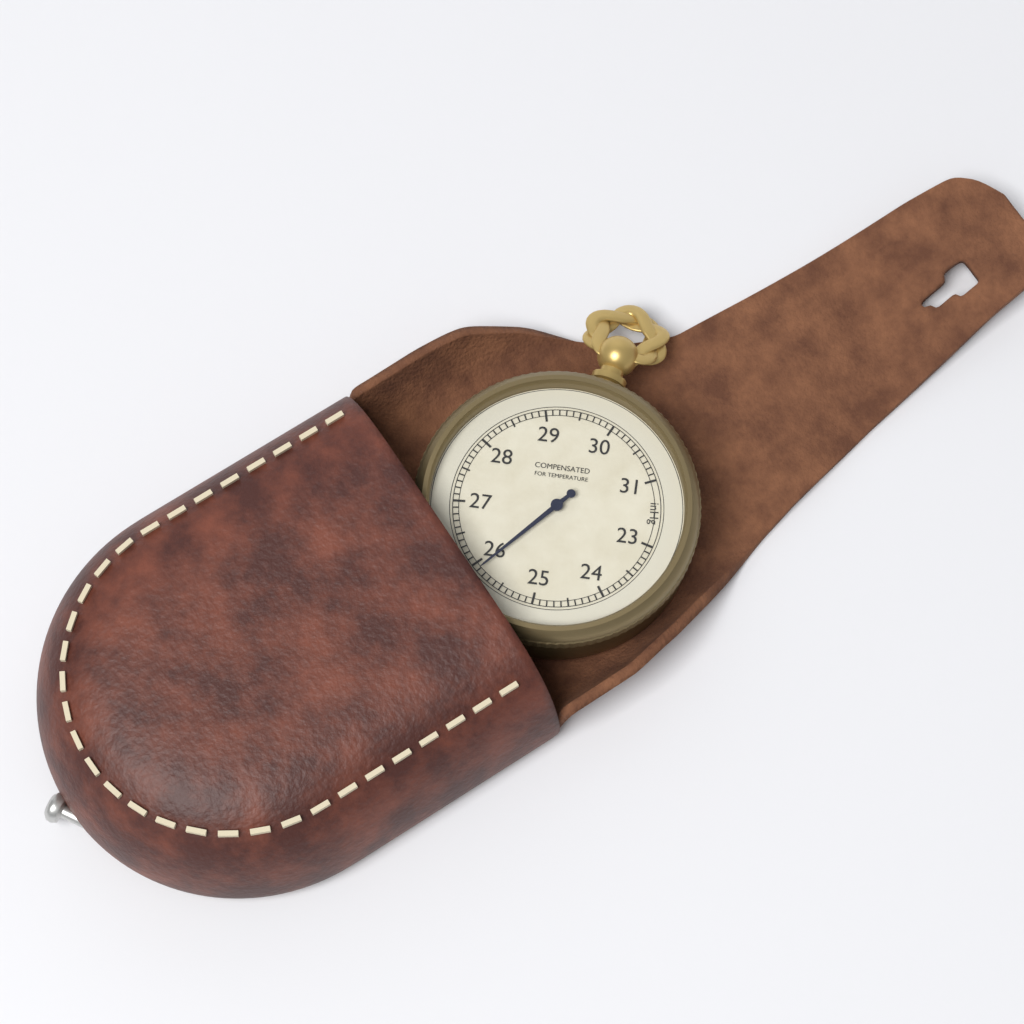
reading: 25.9 inHg
